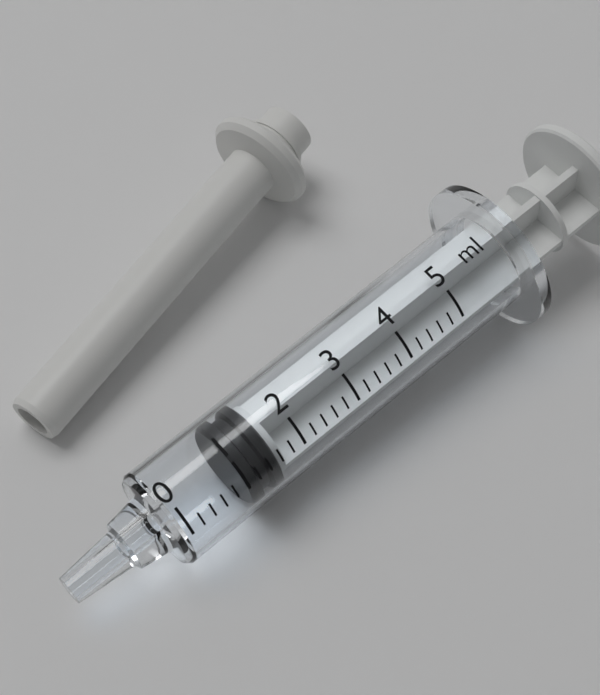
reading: 1.0 ml
